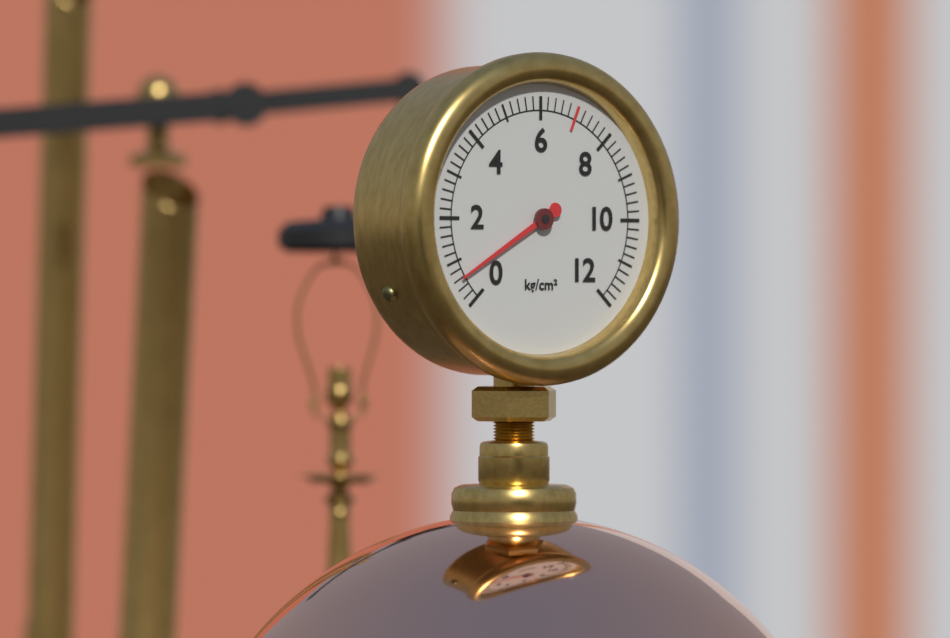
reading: 0.6 kg/cm²
